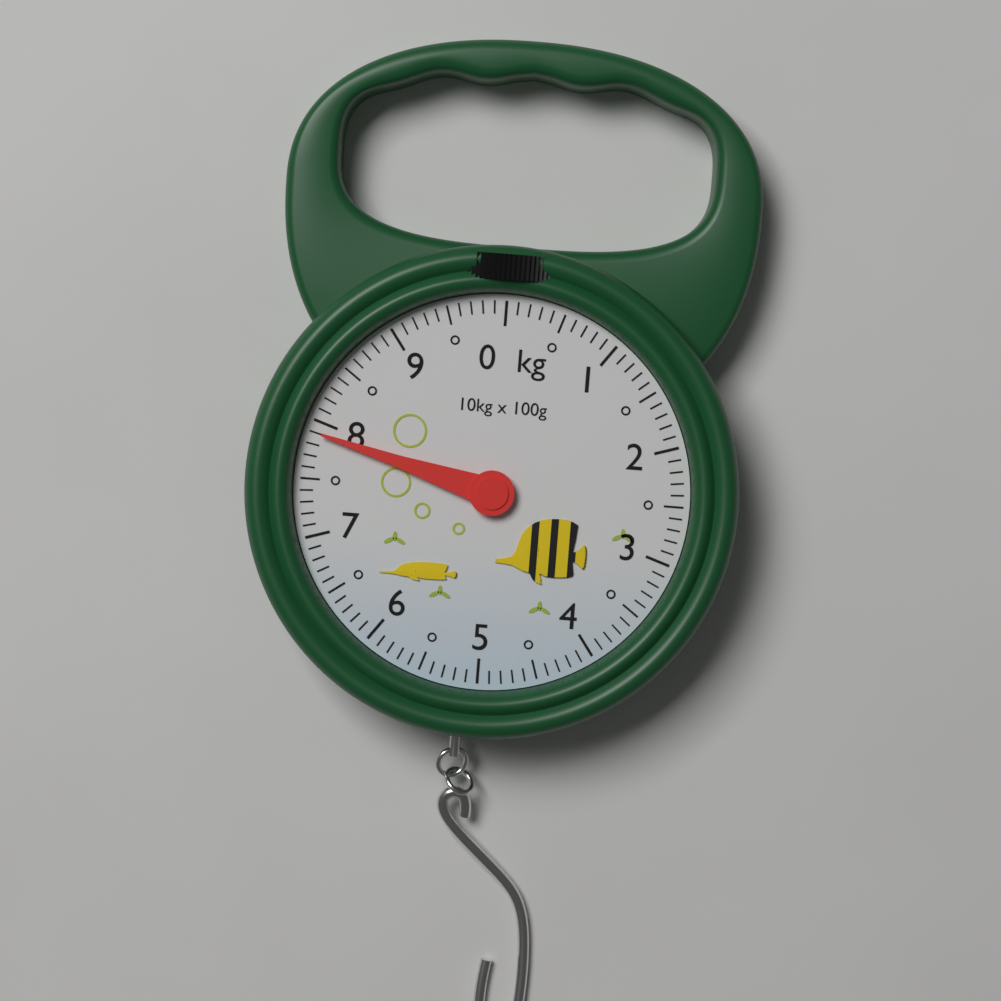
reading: 7.9 kg
